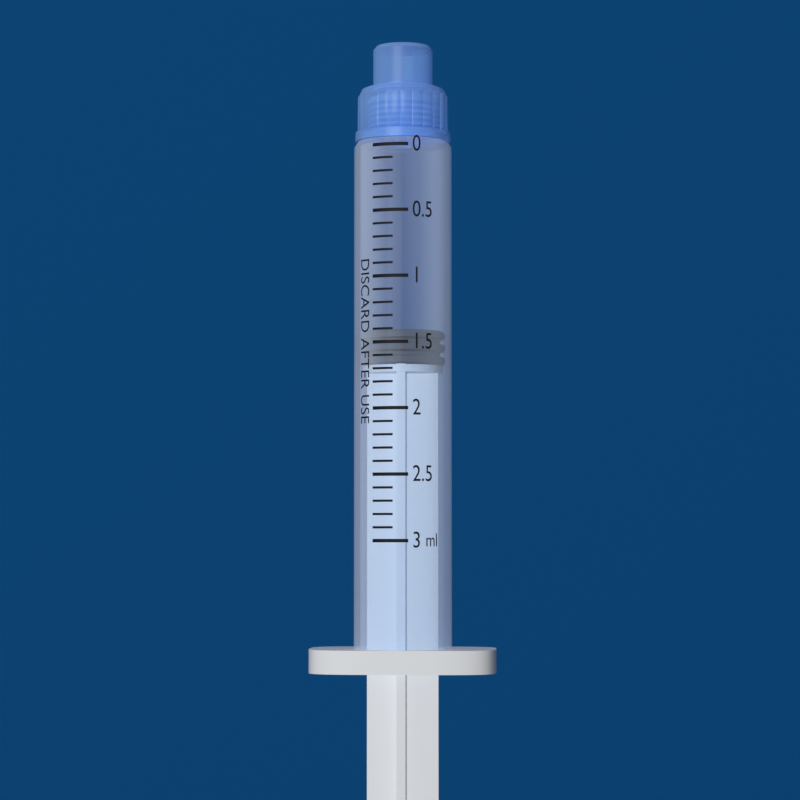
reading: 1.4 ml
